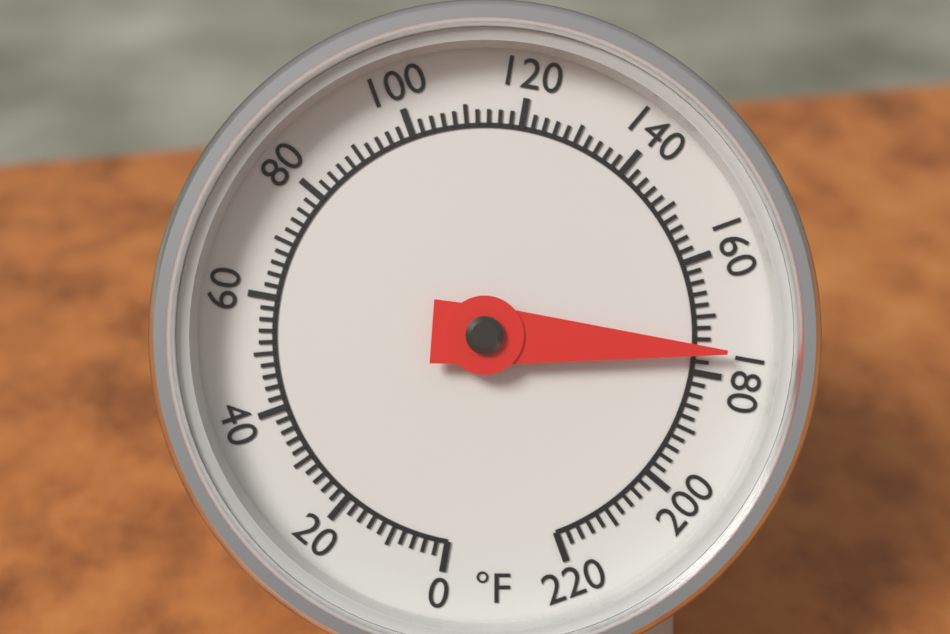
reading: 176 °F
